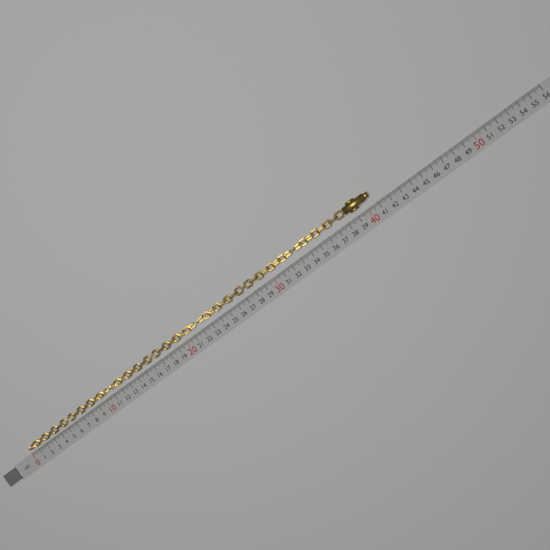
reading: 40.7 cm
